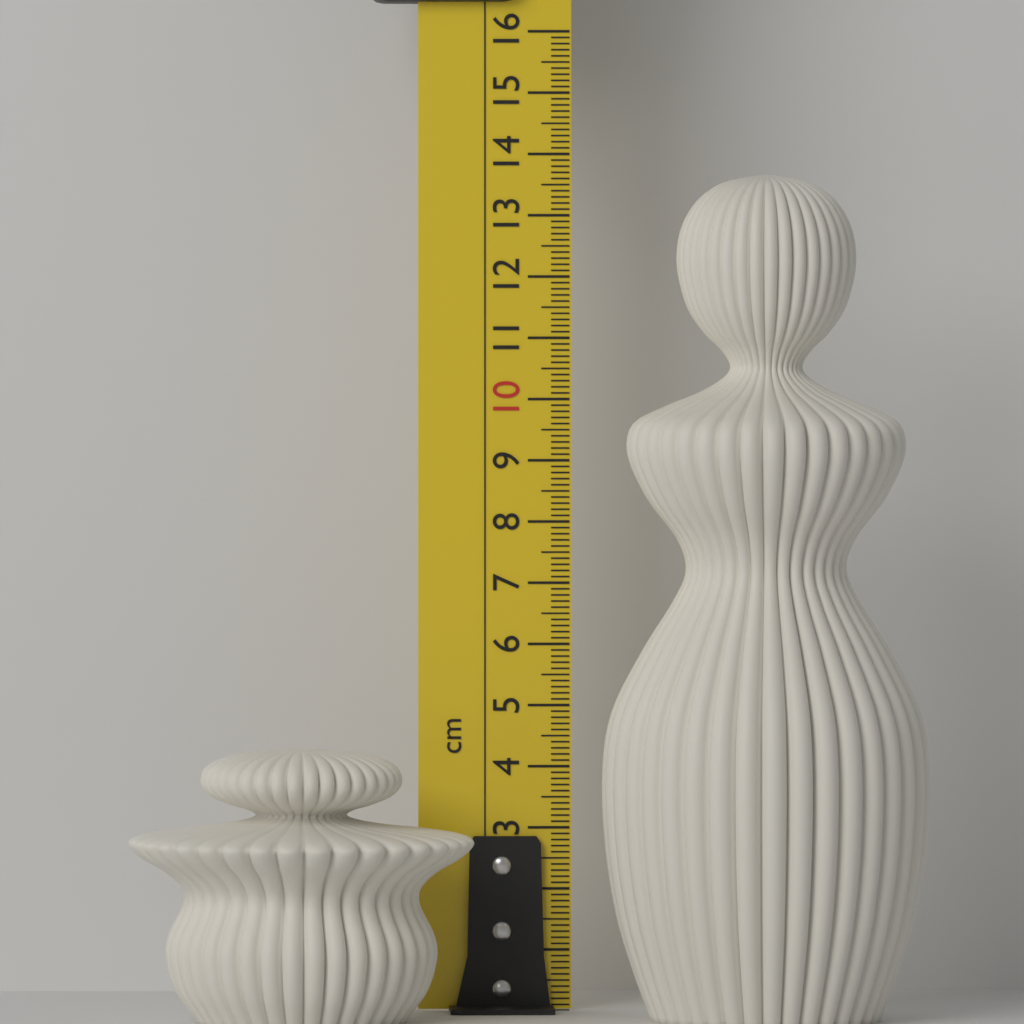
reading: 4.4 cm
